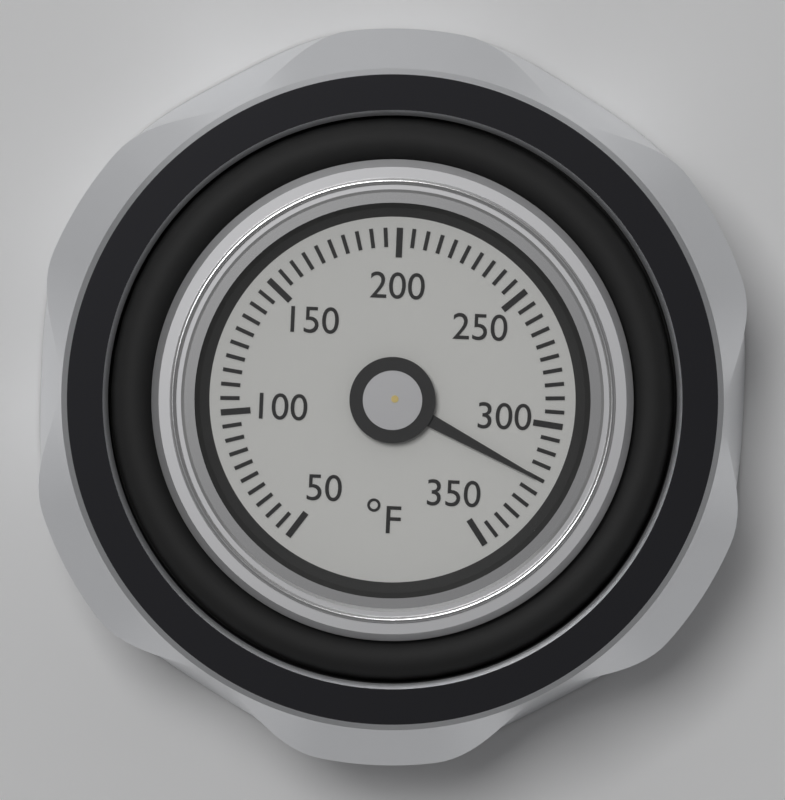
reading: 320 °F
